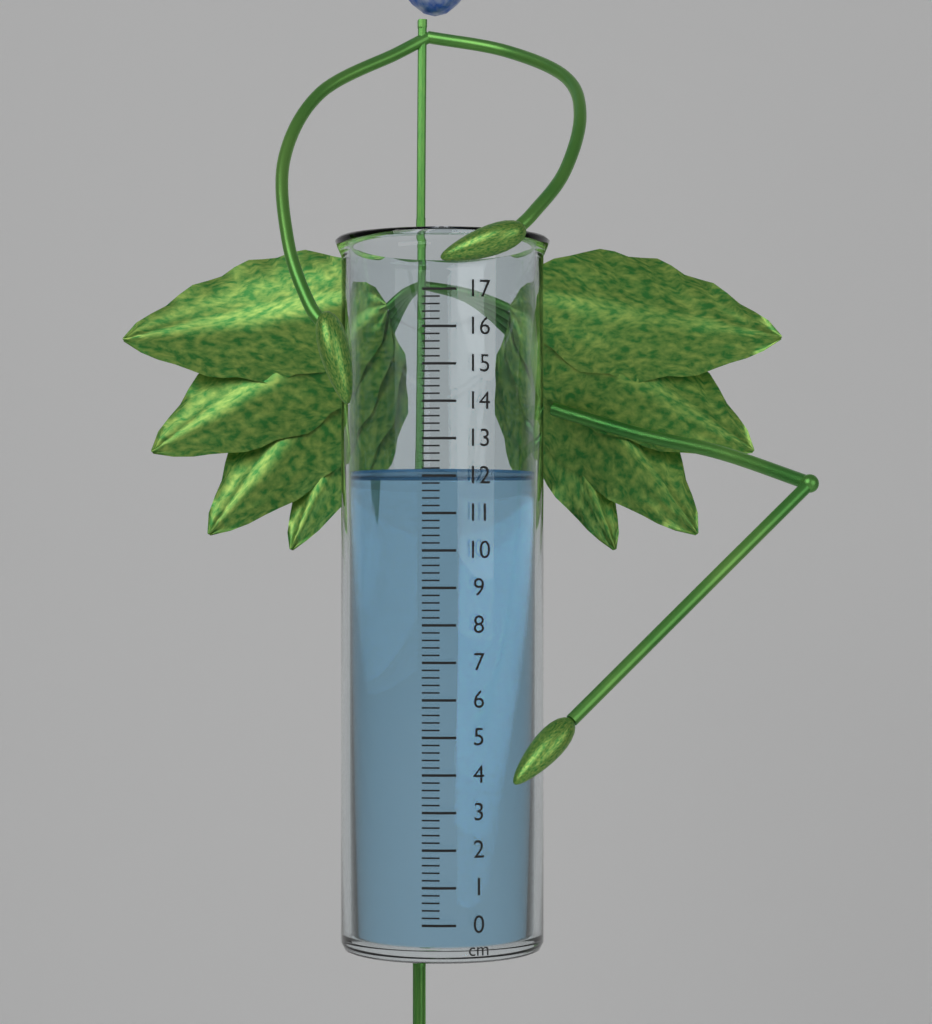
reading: 12.2 cm
